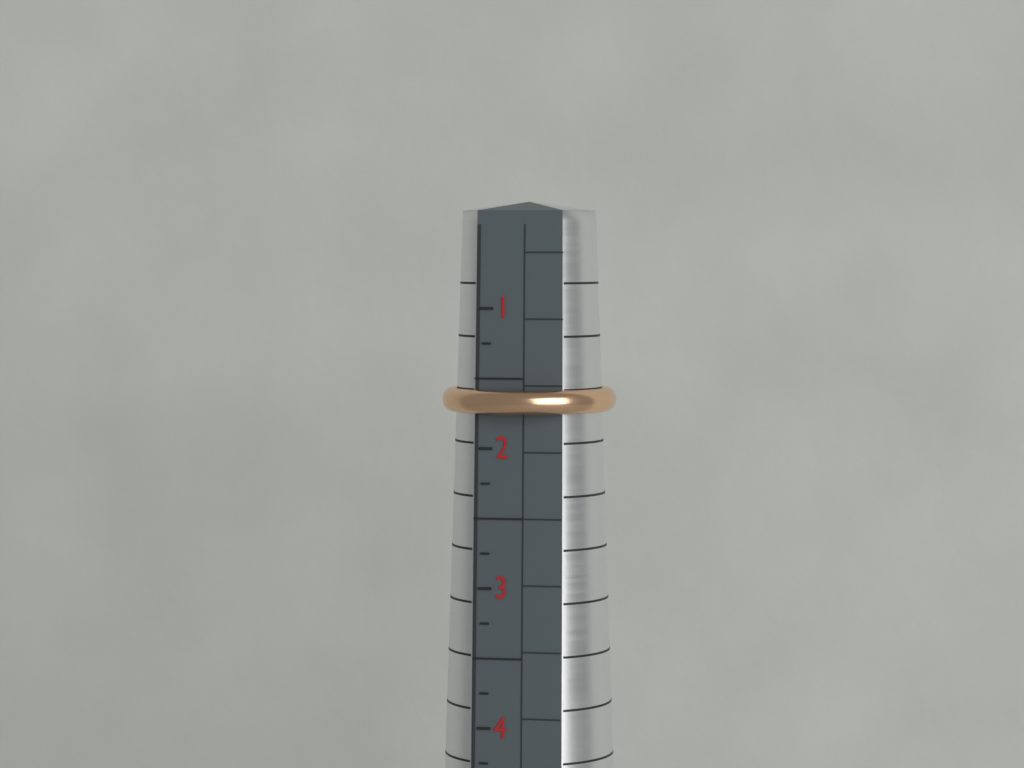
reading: 1.75 (no unit)
